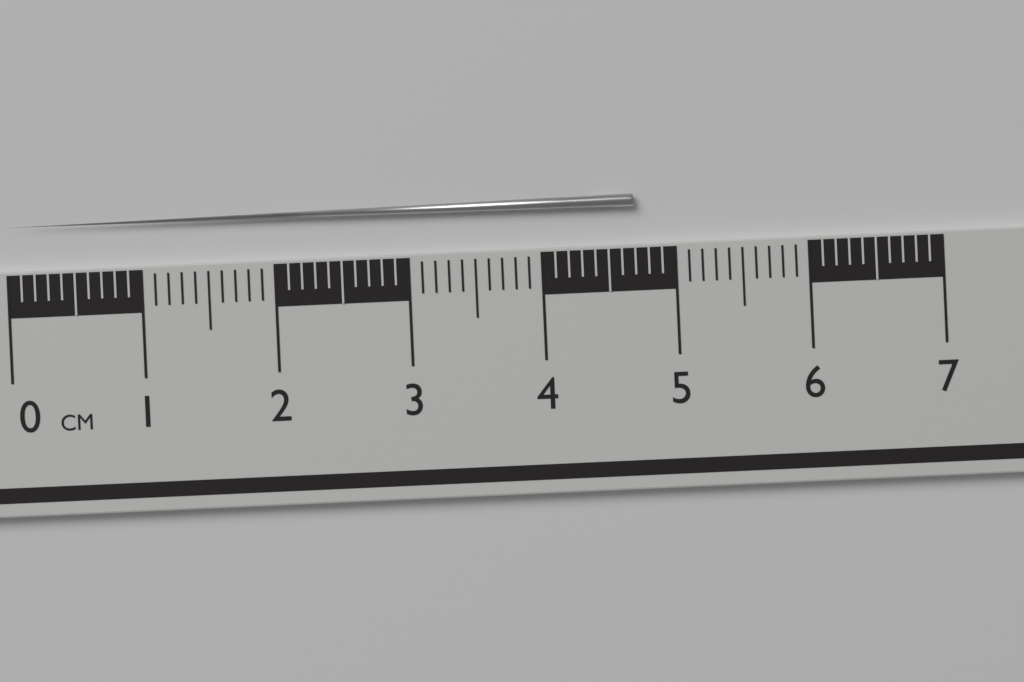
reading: 4.7 cm
